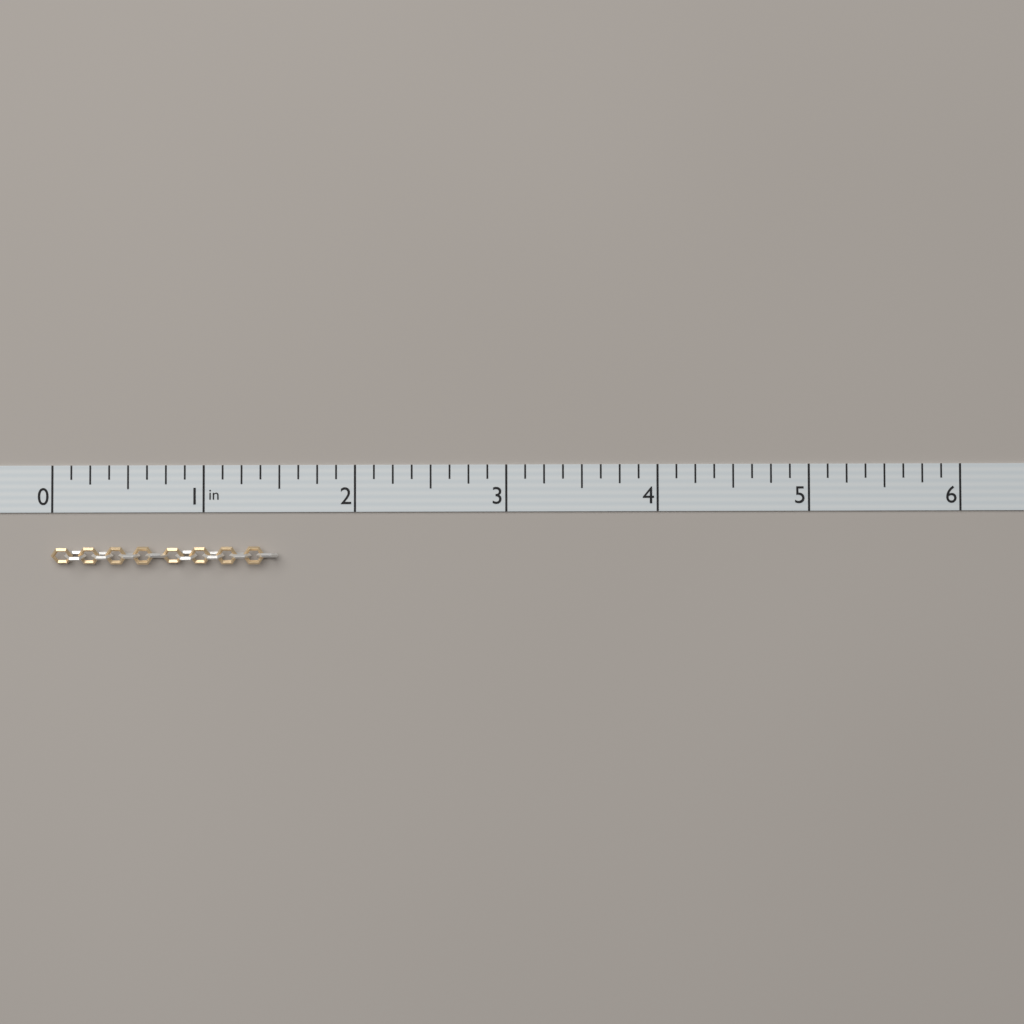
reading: 1.500 in
